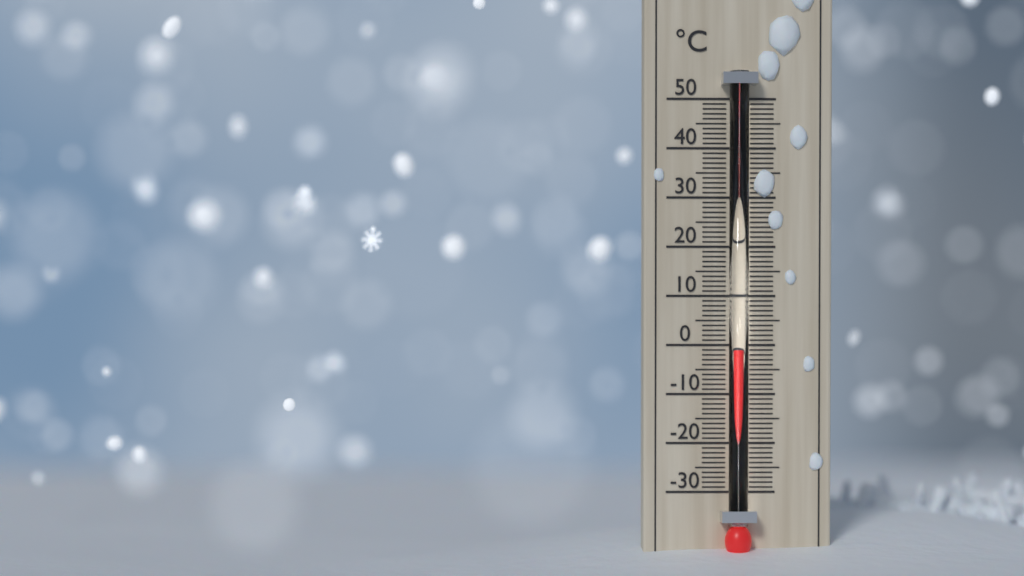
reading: -1 °C
